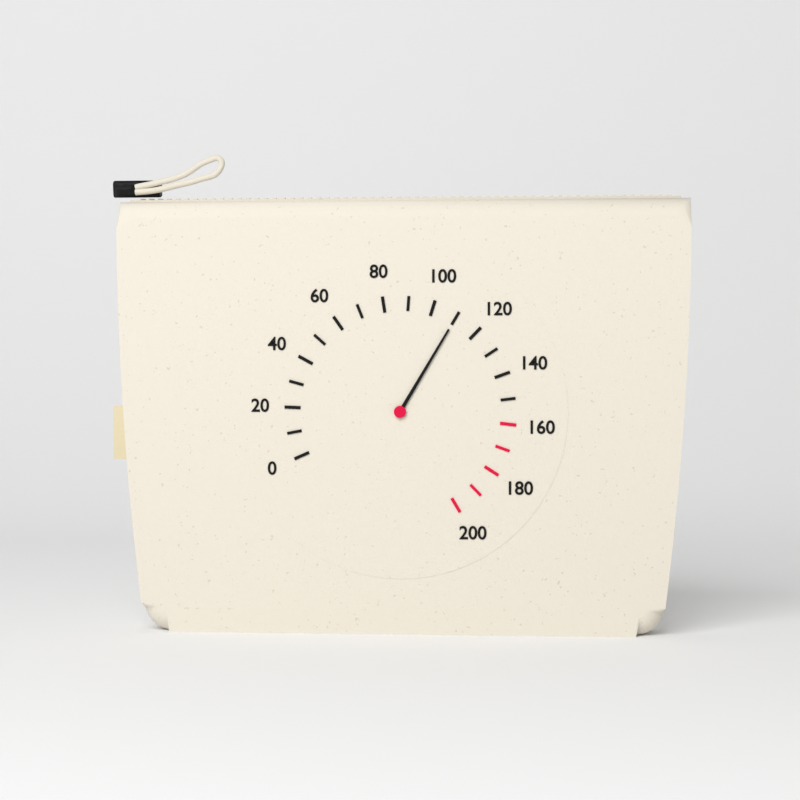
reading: 110 (no unit)
